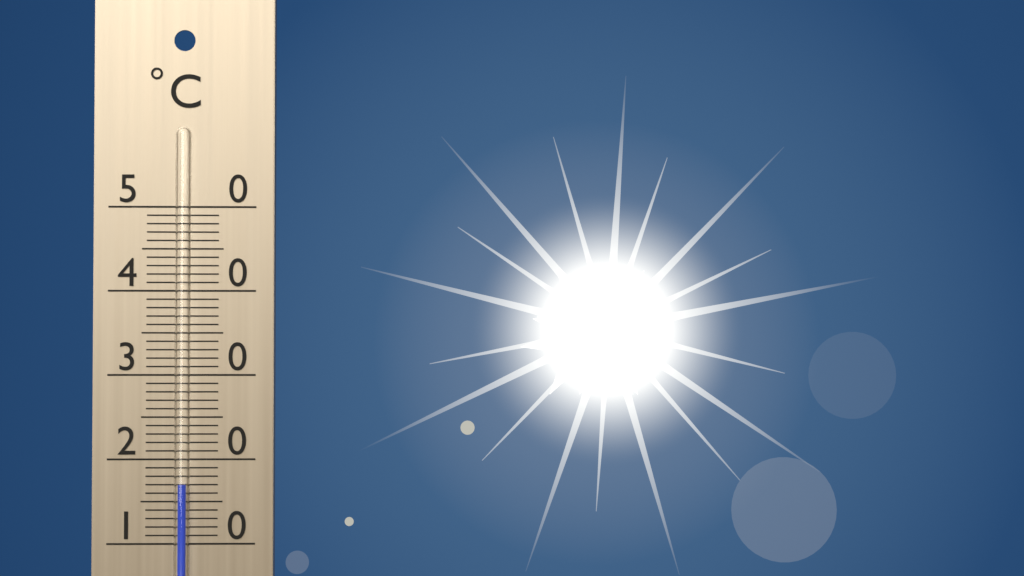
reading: 17 °C
